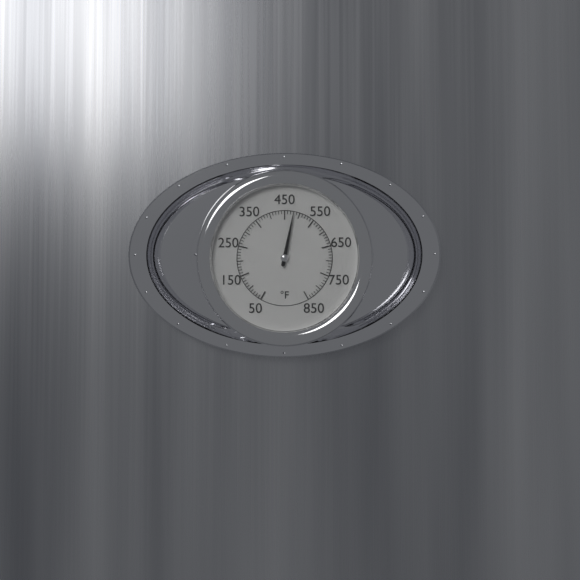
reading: 480 °F
